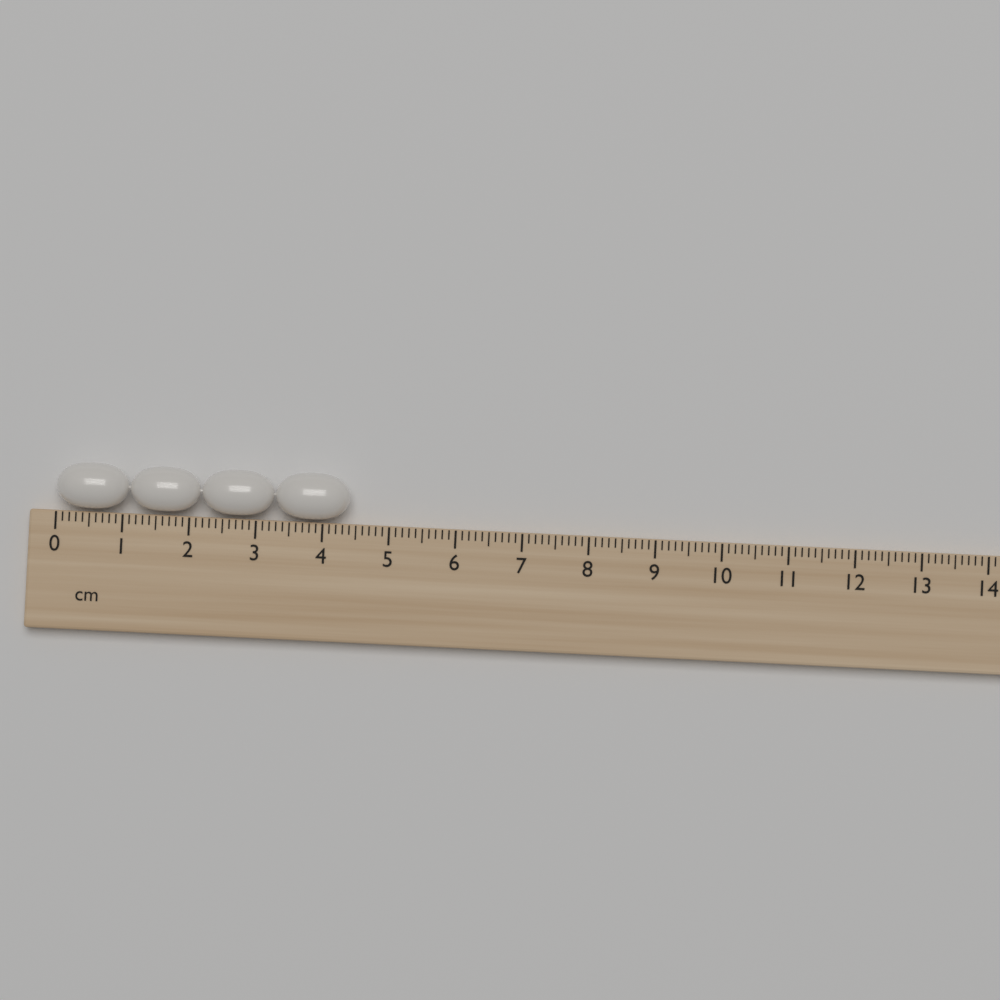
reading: 4.4 cm
